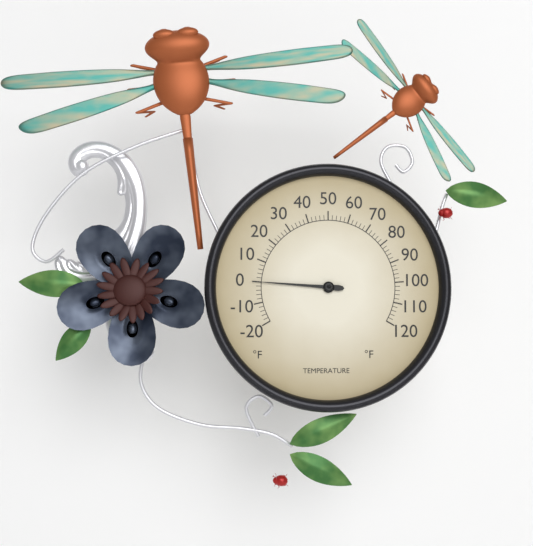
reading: 0 °F
